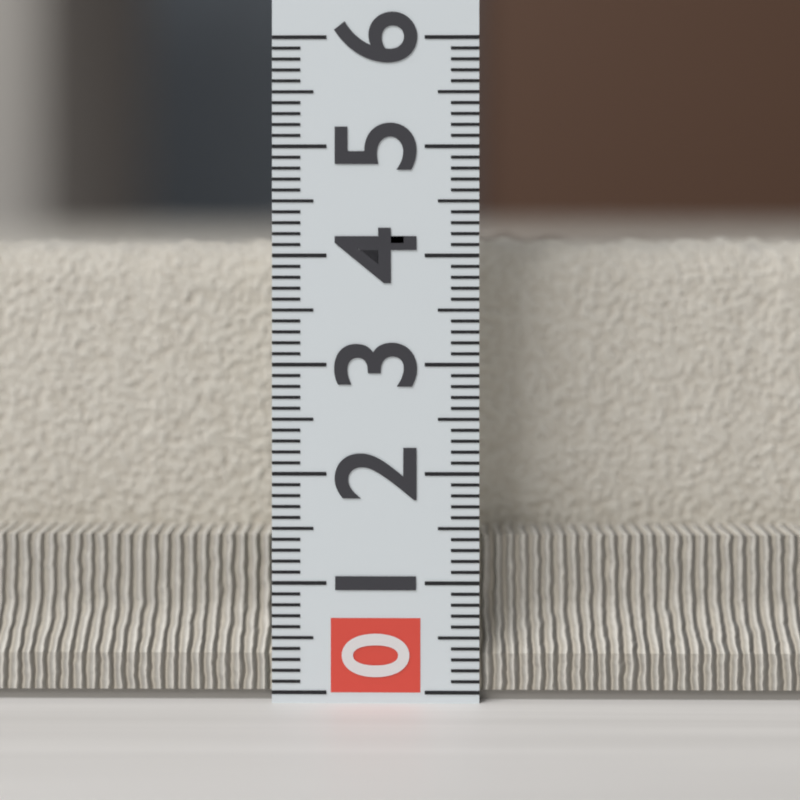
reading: 4.2 (no unit)
